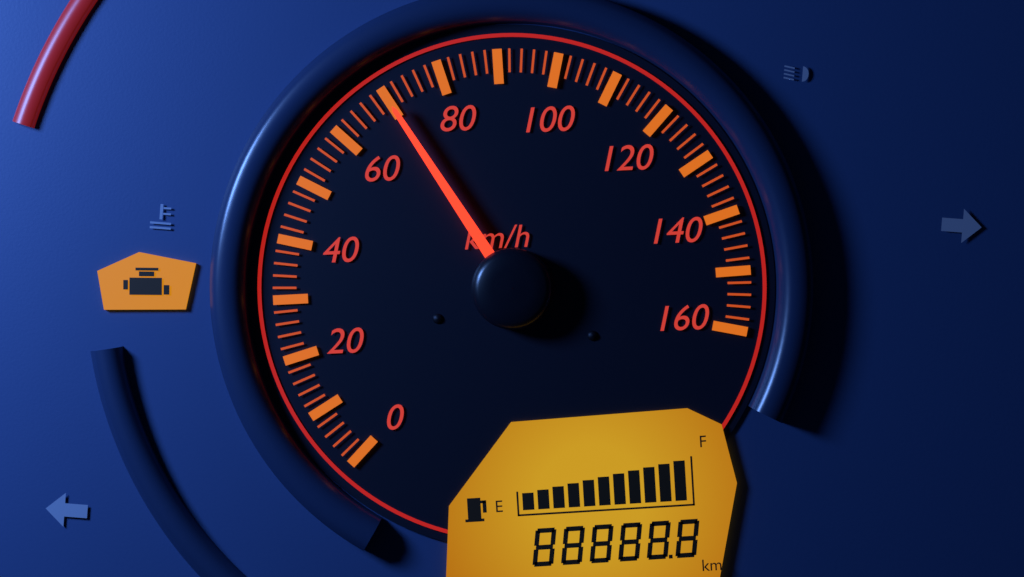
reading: 70 km/h
